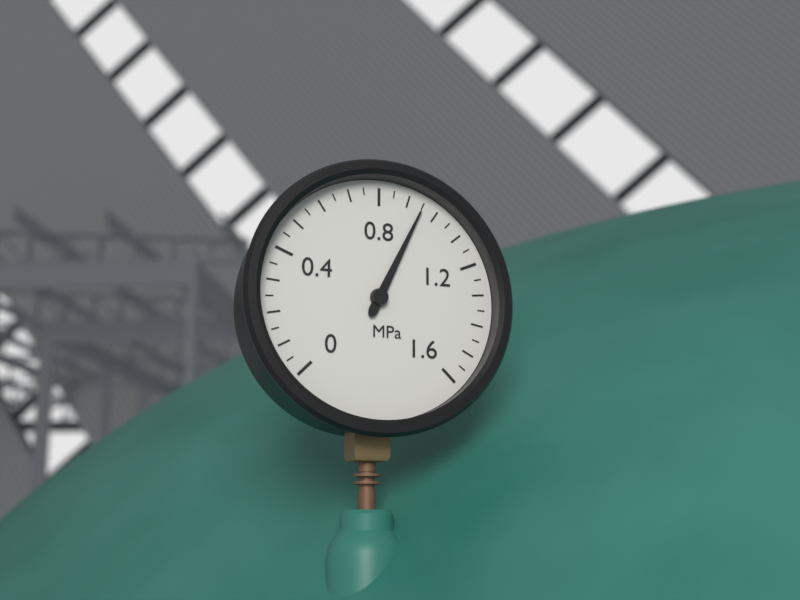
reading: 0.95 MPa
